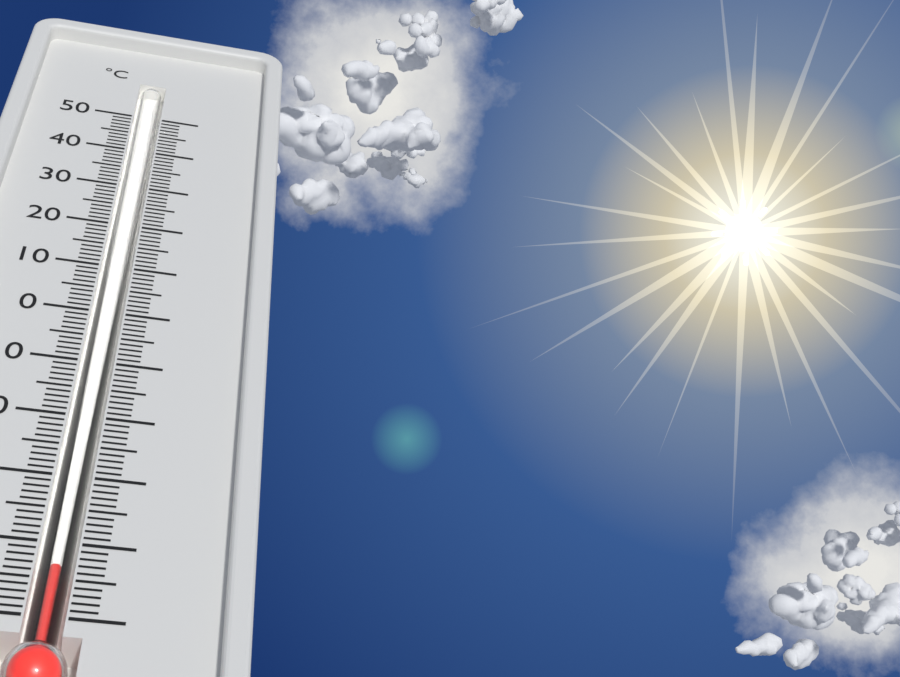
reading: -43 °C
